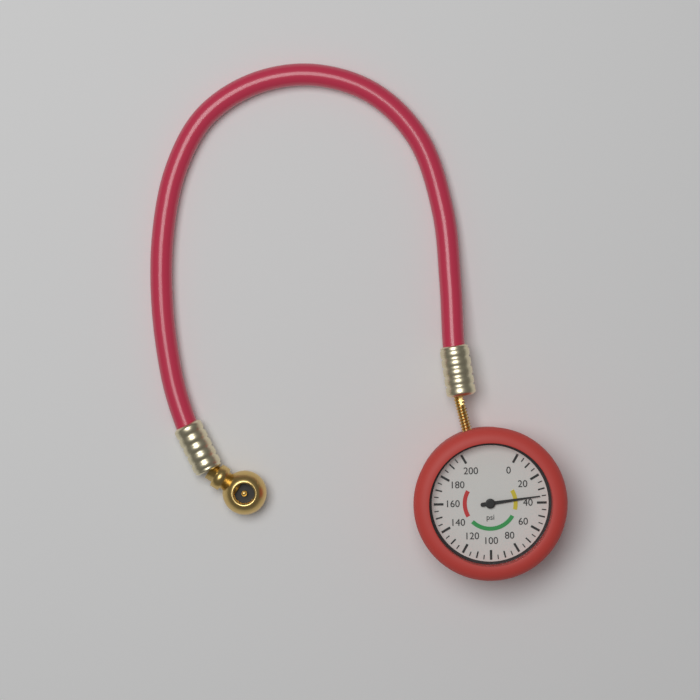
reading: 35 psi
